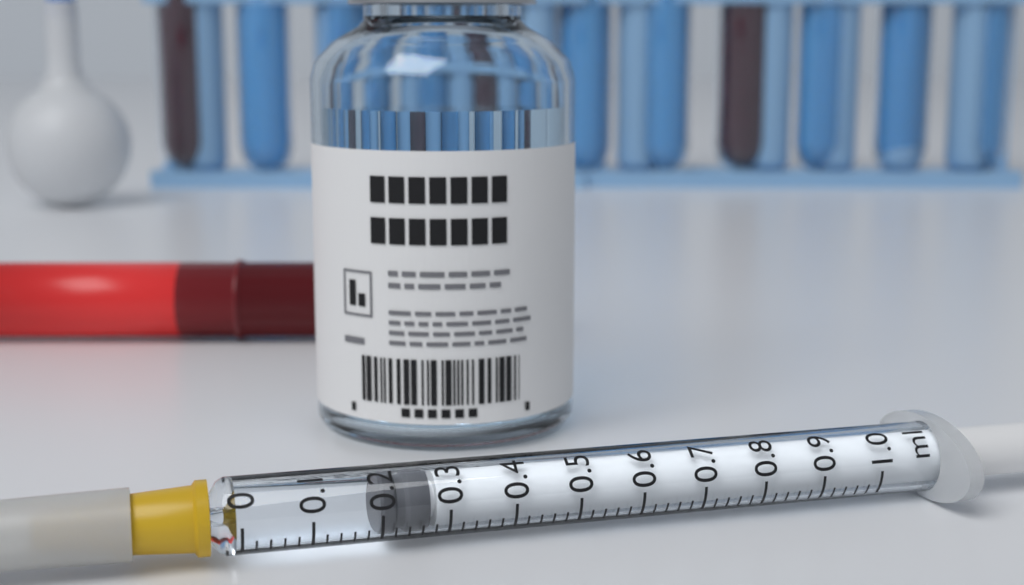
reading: 0.20 ml
